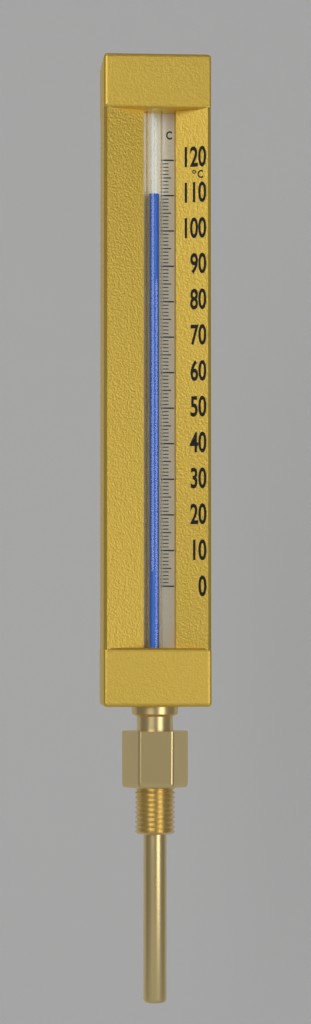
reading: 110 °C
